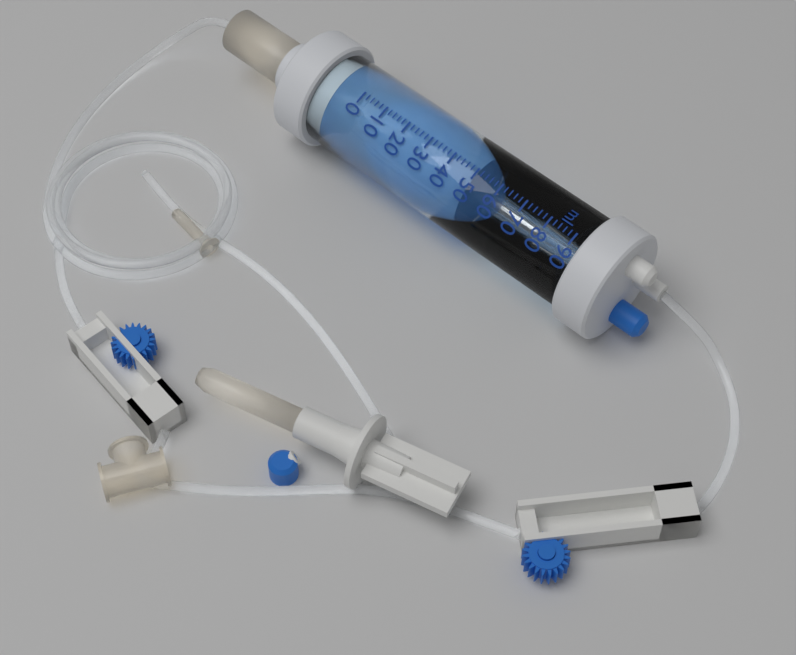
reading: 50 ml
